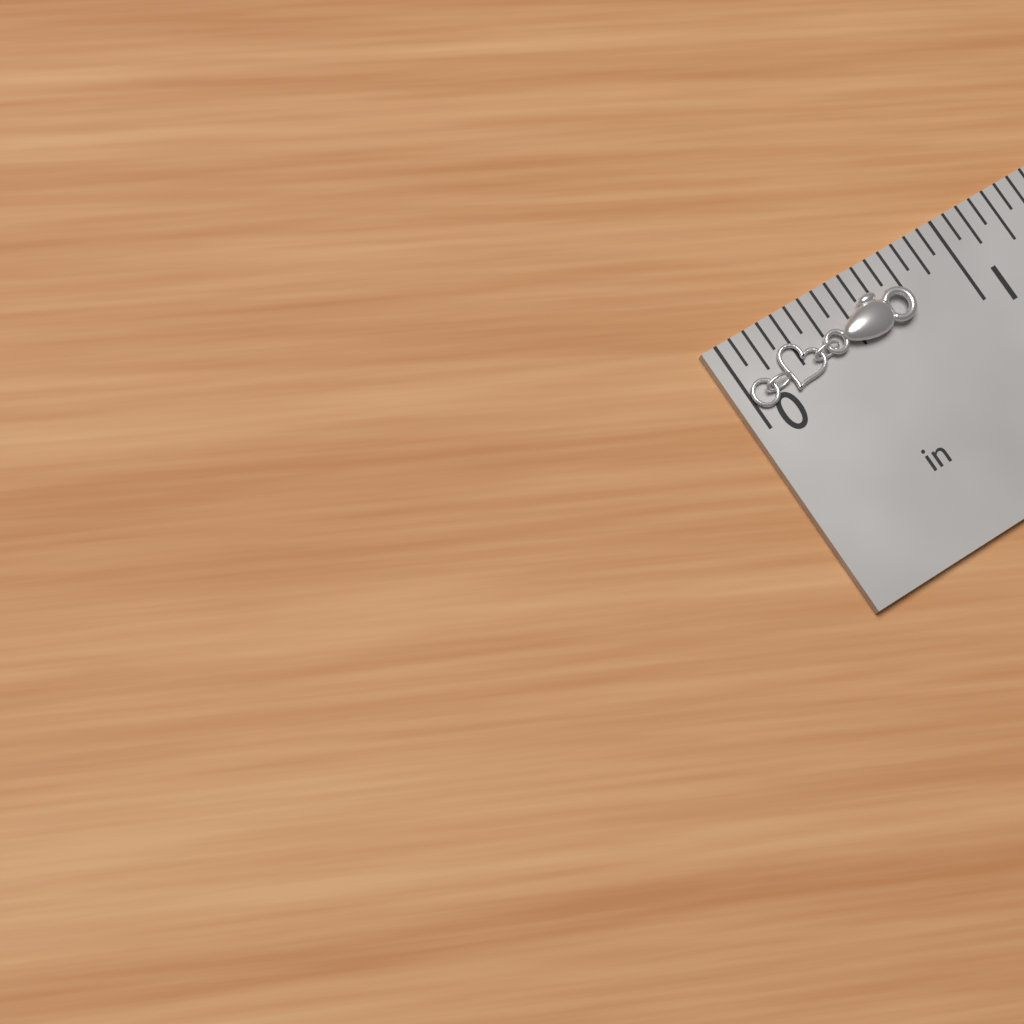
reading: 0.7500 in
